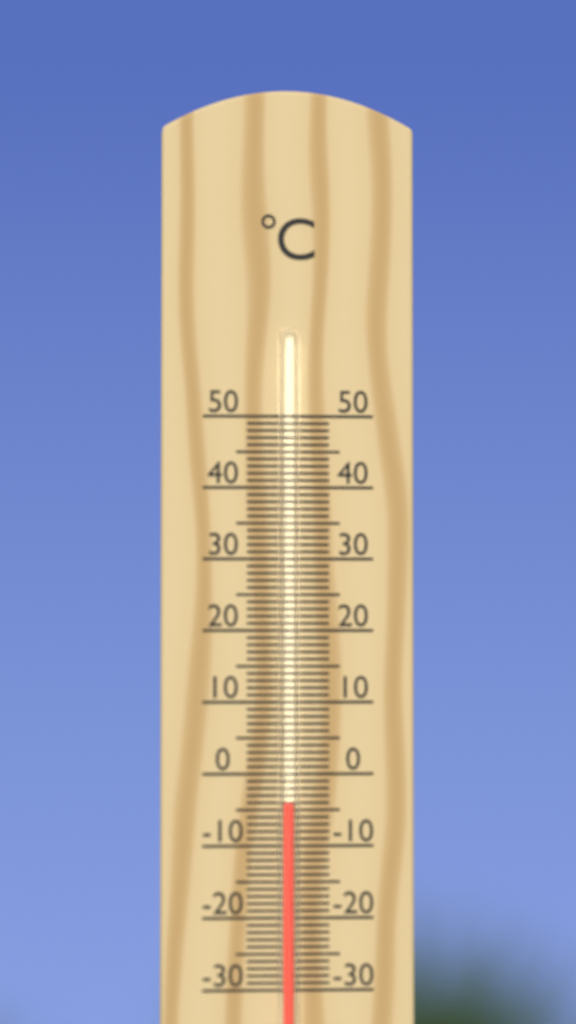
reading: -4 °C
